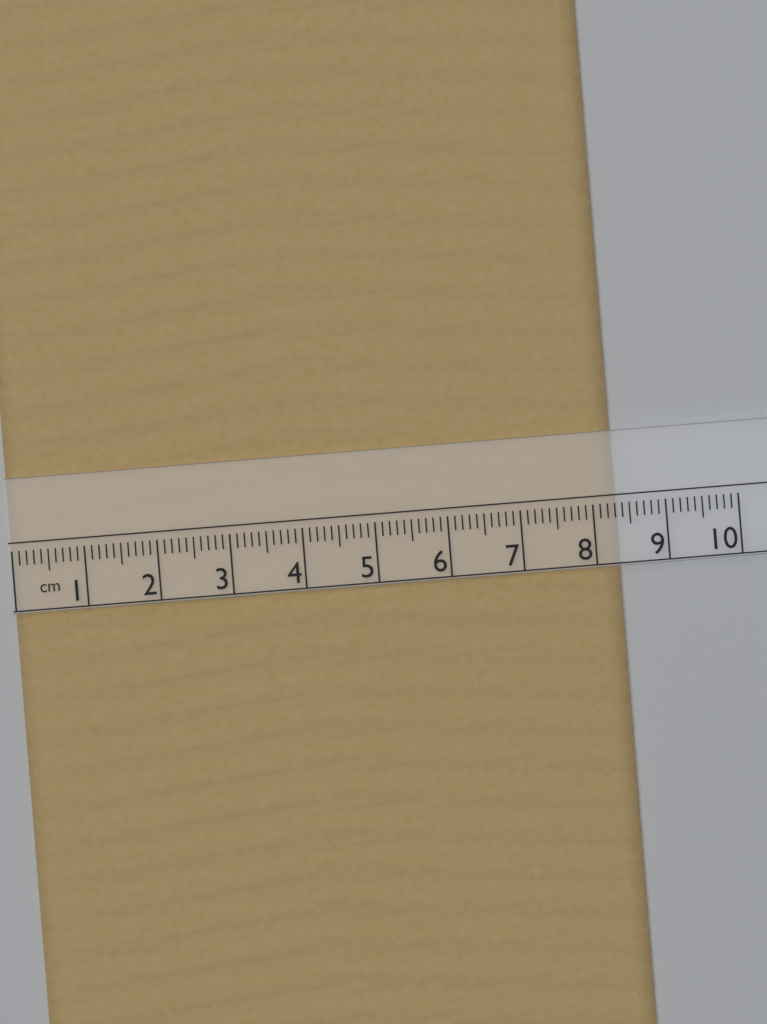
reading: 8.3 cm
